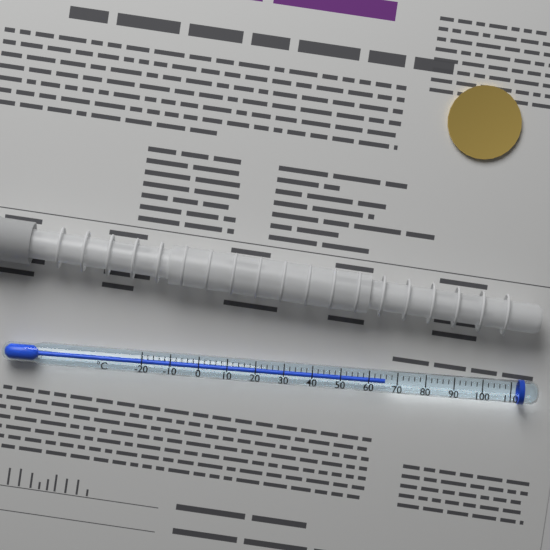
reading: 66 °C
